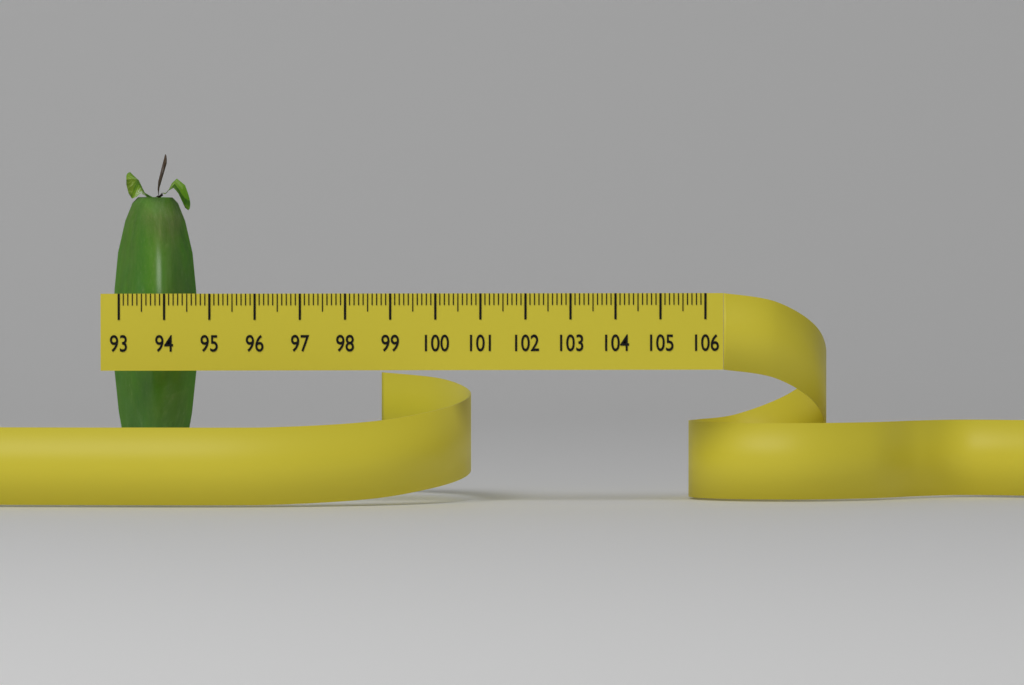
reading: 94.9 (no unit)
